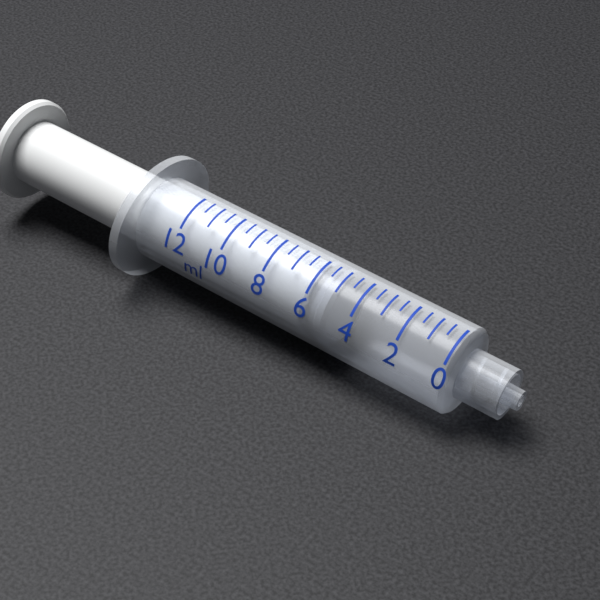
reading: 5.0 ml
